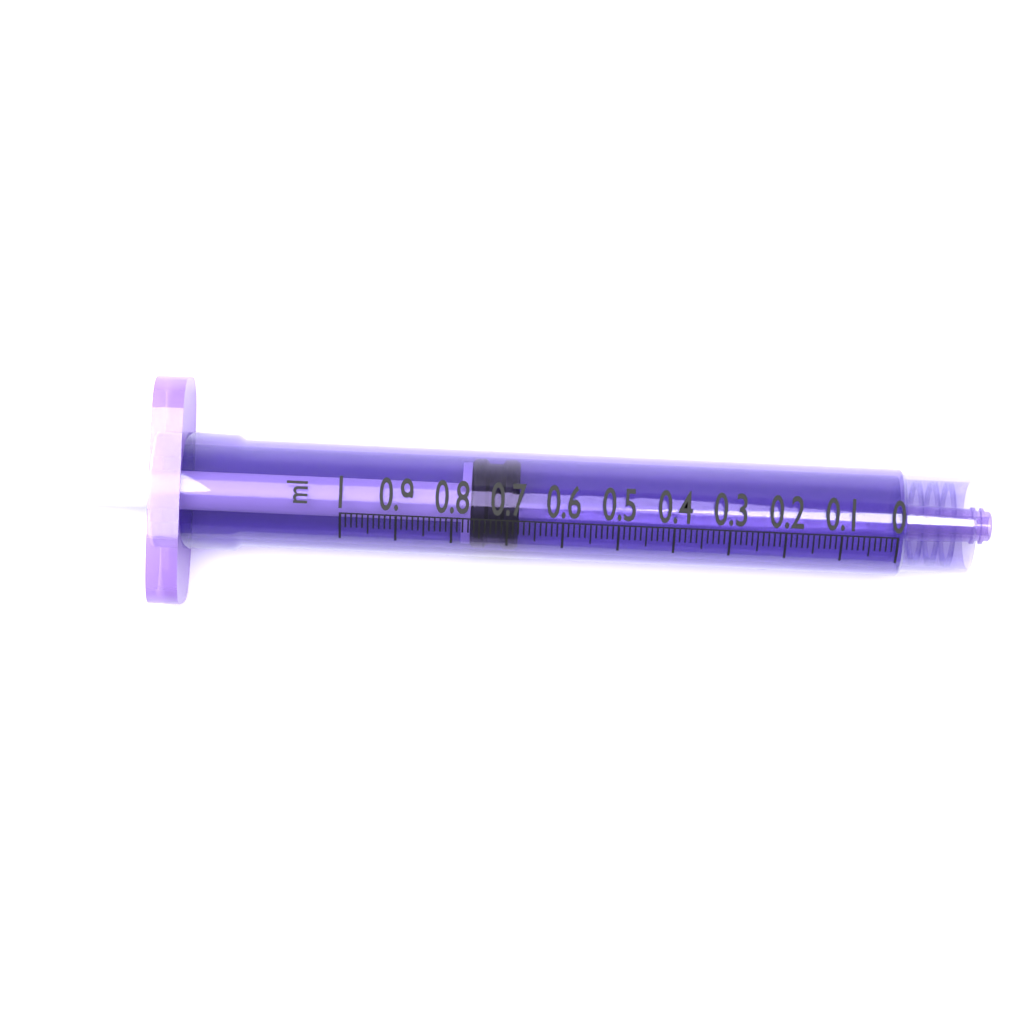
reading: 0.68 ml
